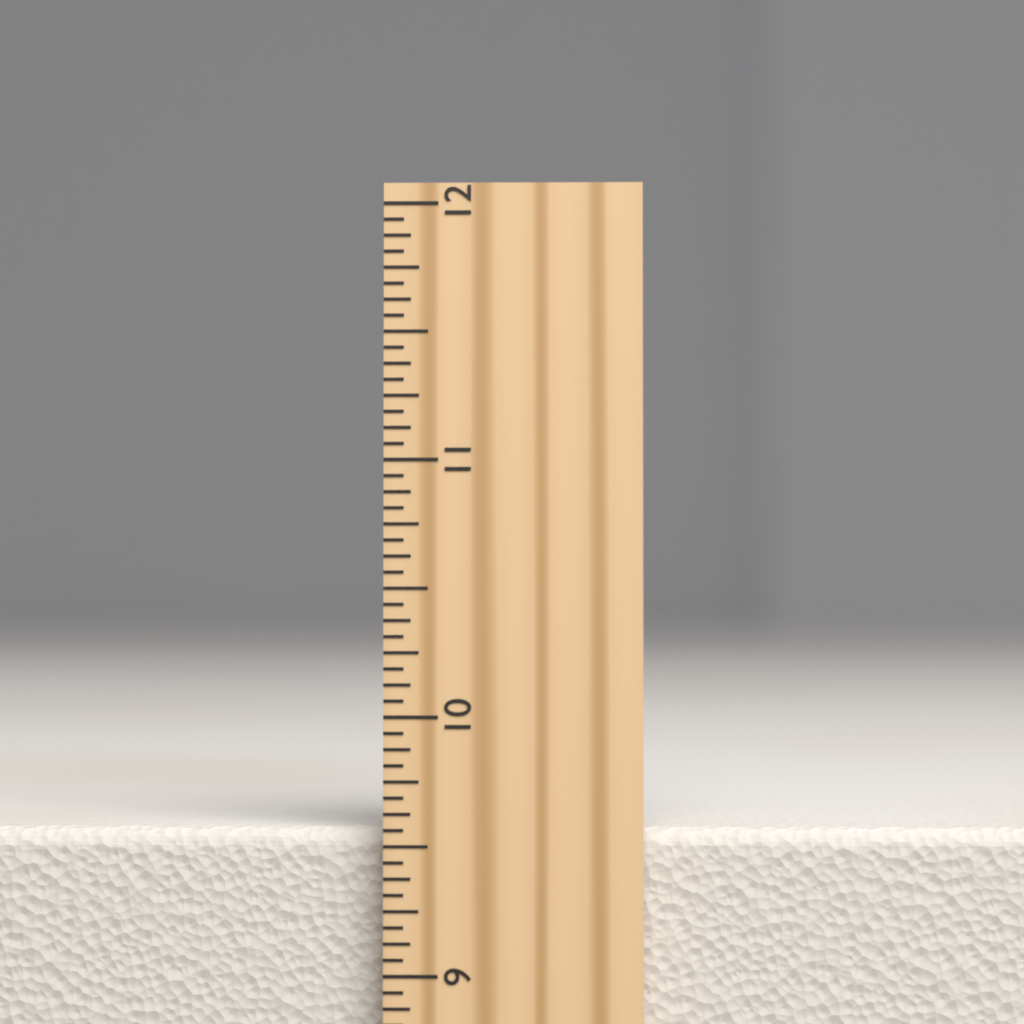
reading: 9.5625 inch
